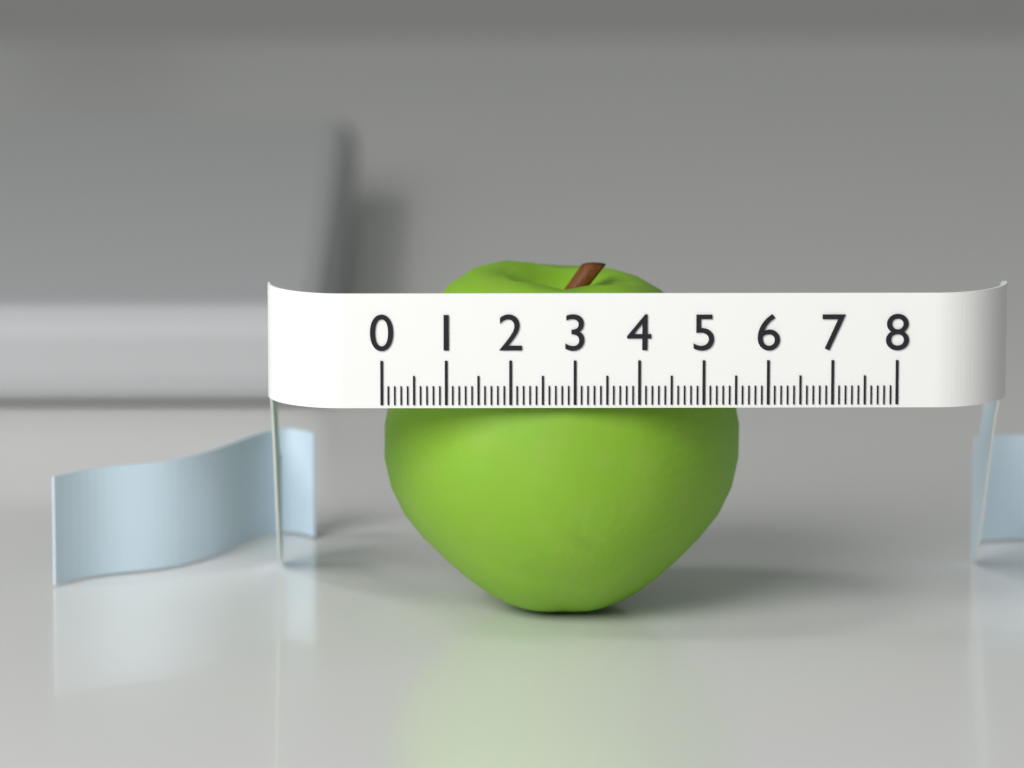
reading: 5.7 (no unit)
